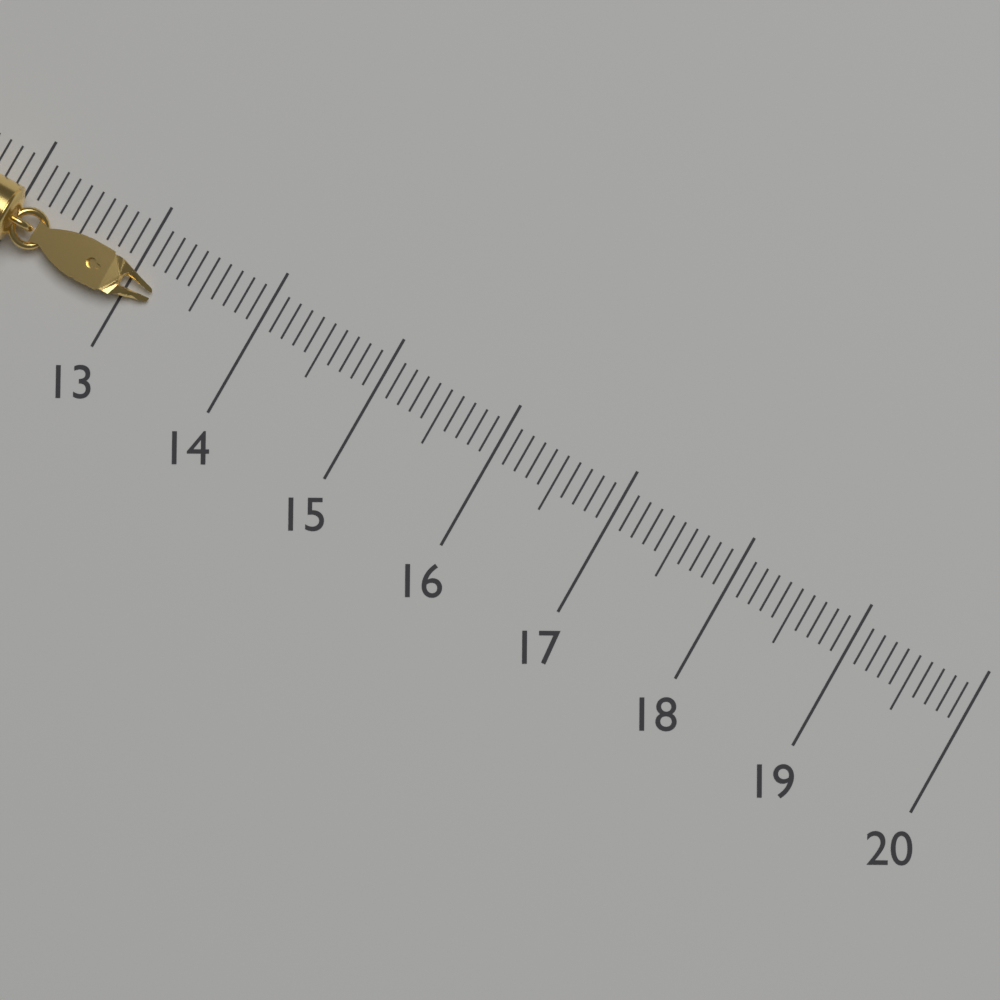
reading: 13.2 (no unit)
